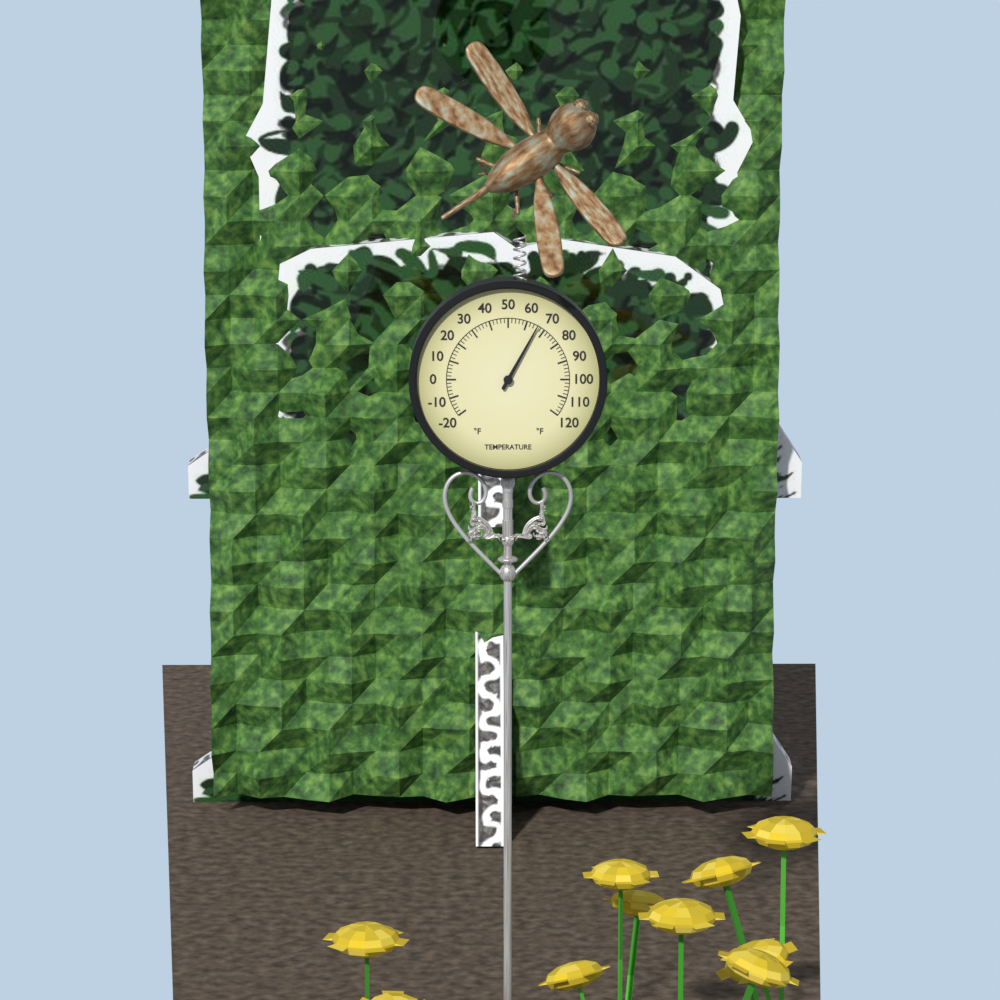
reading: 66 °F
